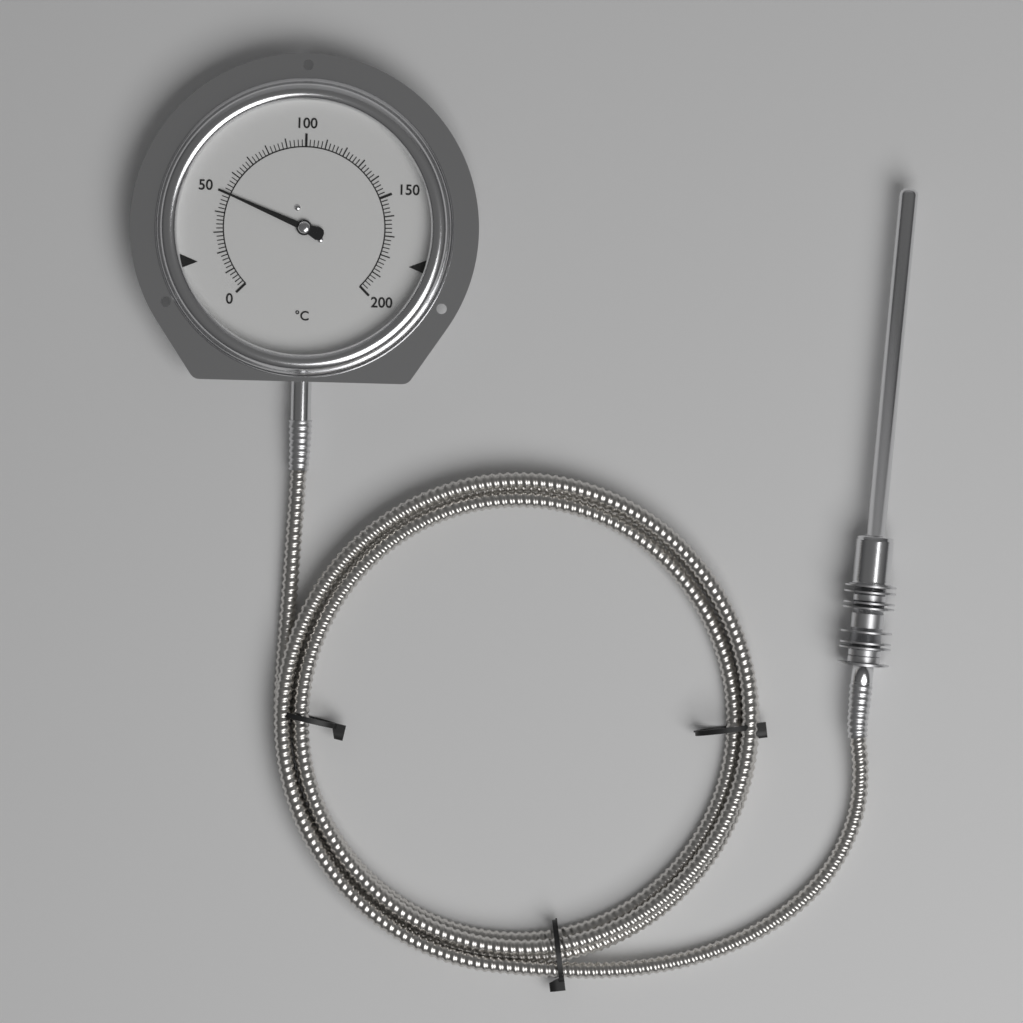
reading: 50 °C
